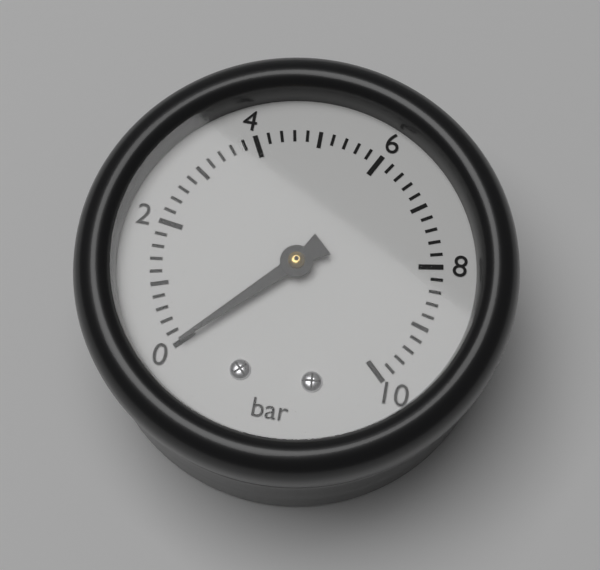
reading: 0.0 bar
